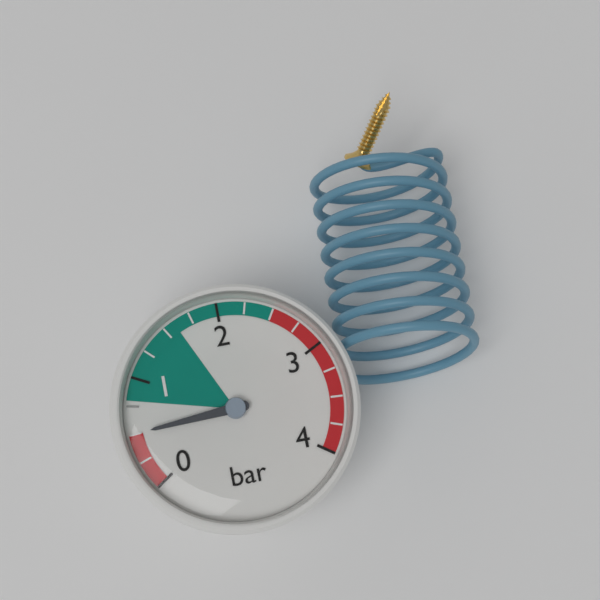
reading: 0.50 bar
